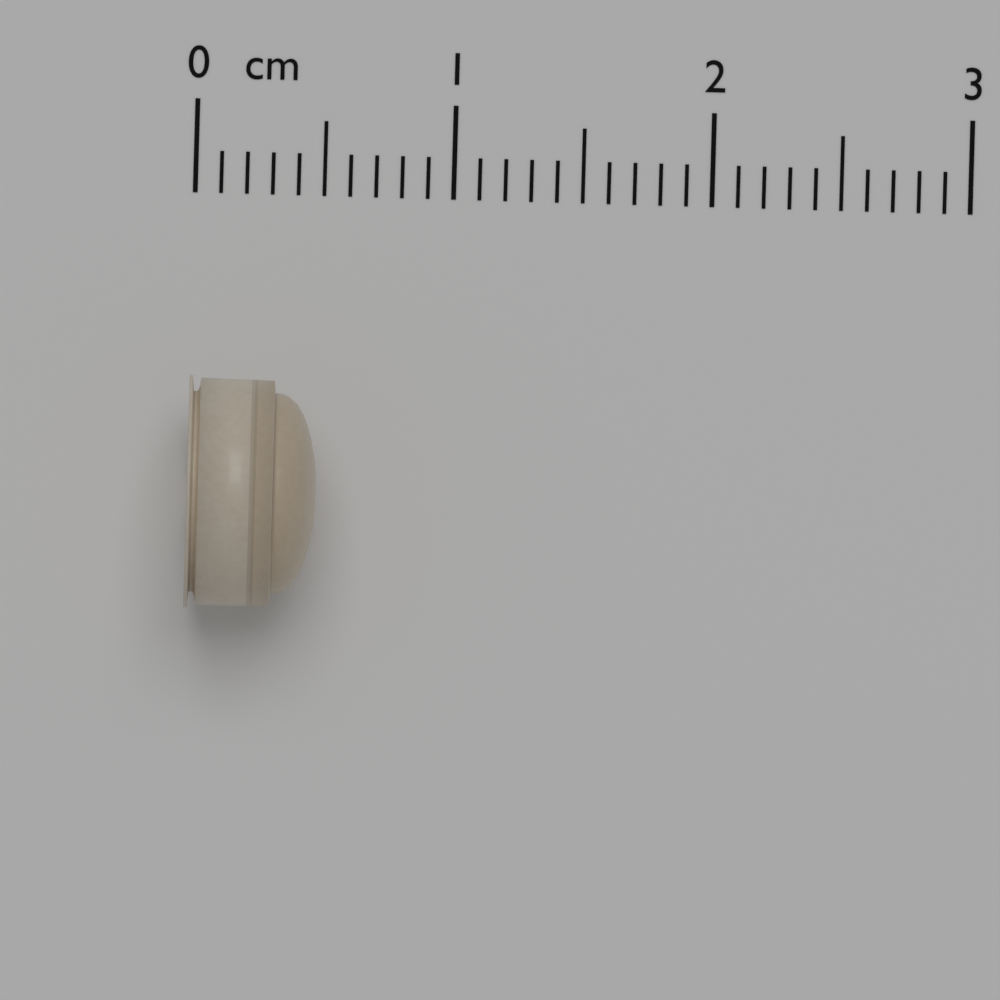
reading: 0.5 cm
